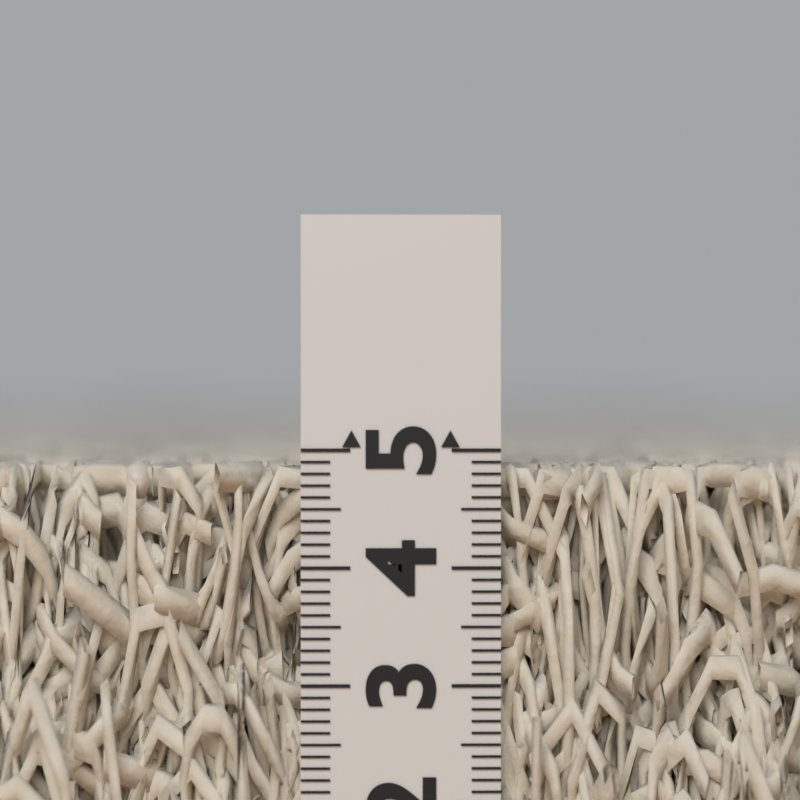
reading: 4.9 (no unit)
